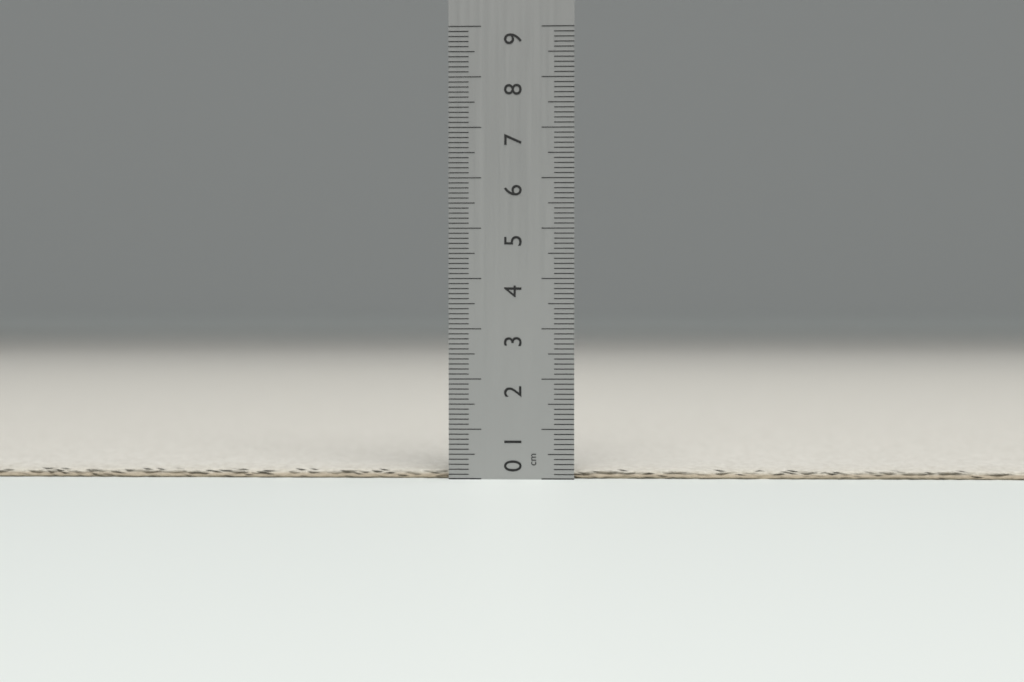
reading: 0.2 cm
